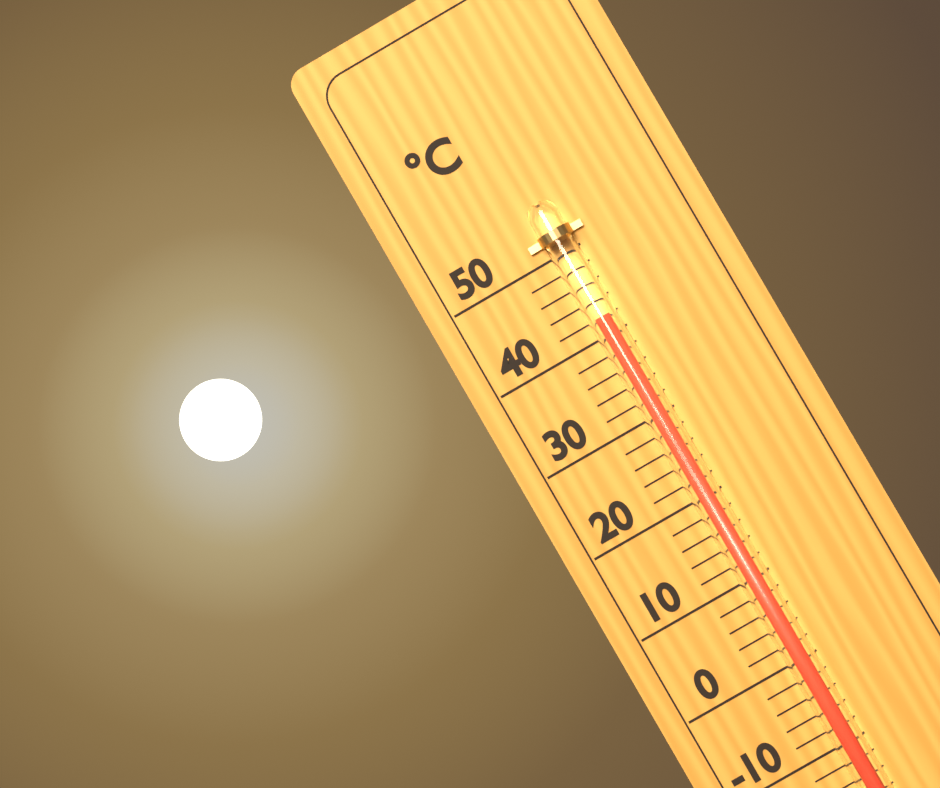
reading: 42 °C
